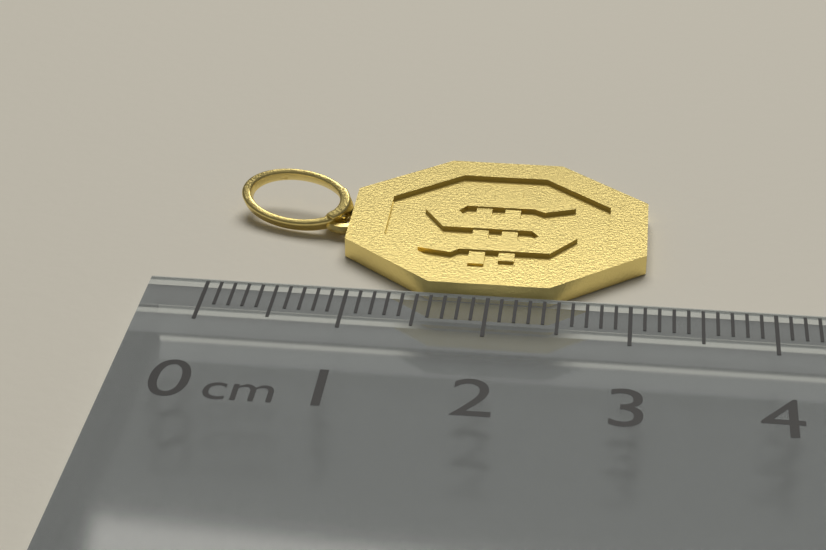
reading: 3.1 cm
